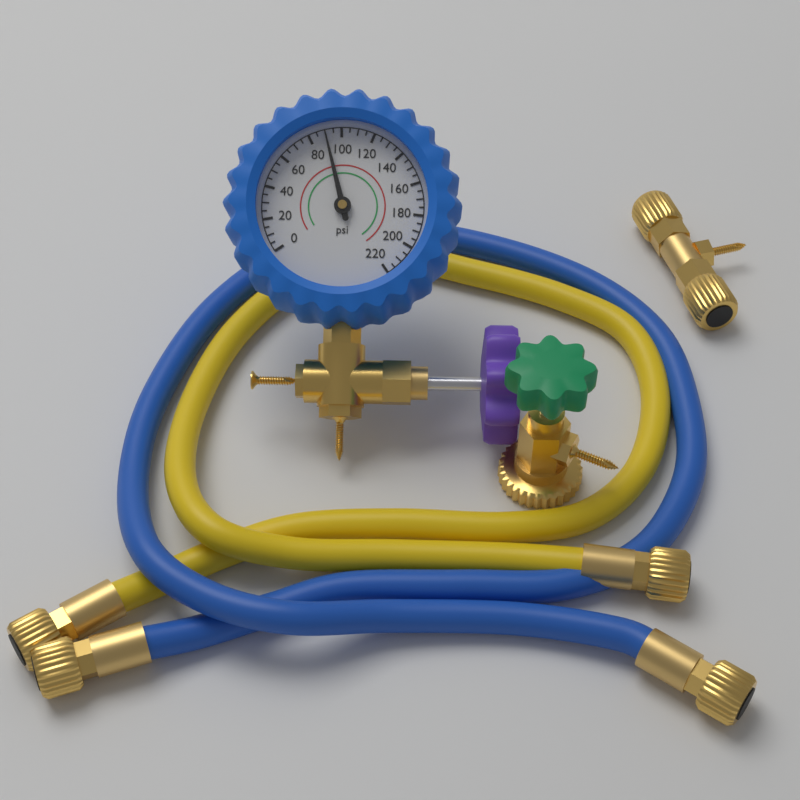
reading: 90 psi
